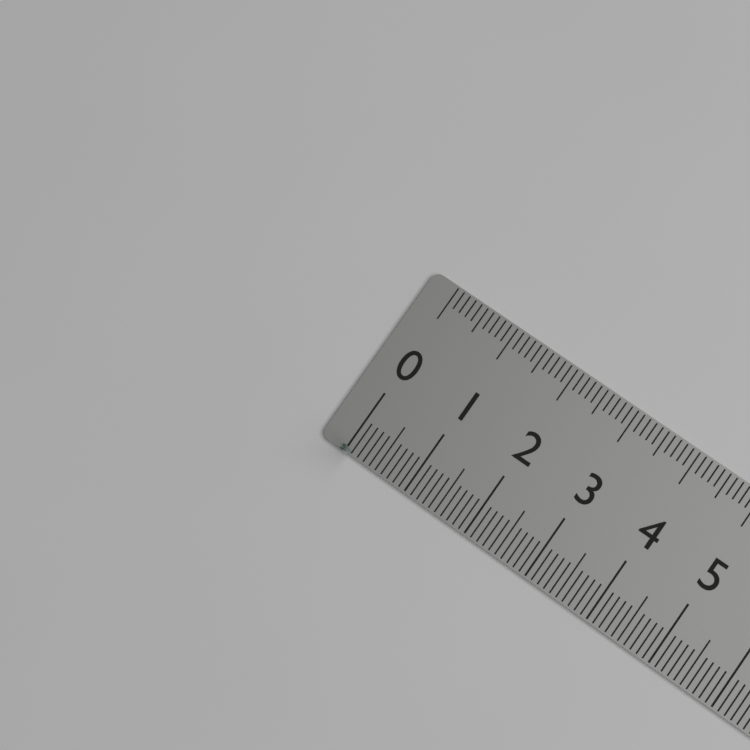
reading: 0.1 (no unit)
